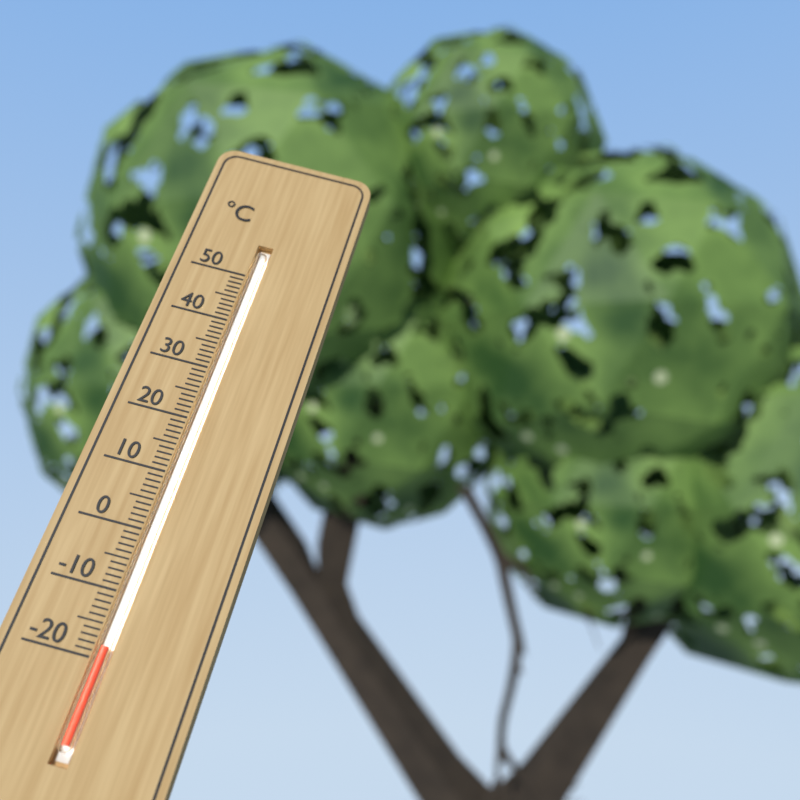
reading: -18 °C
